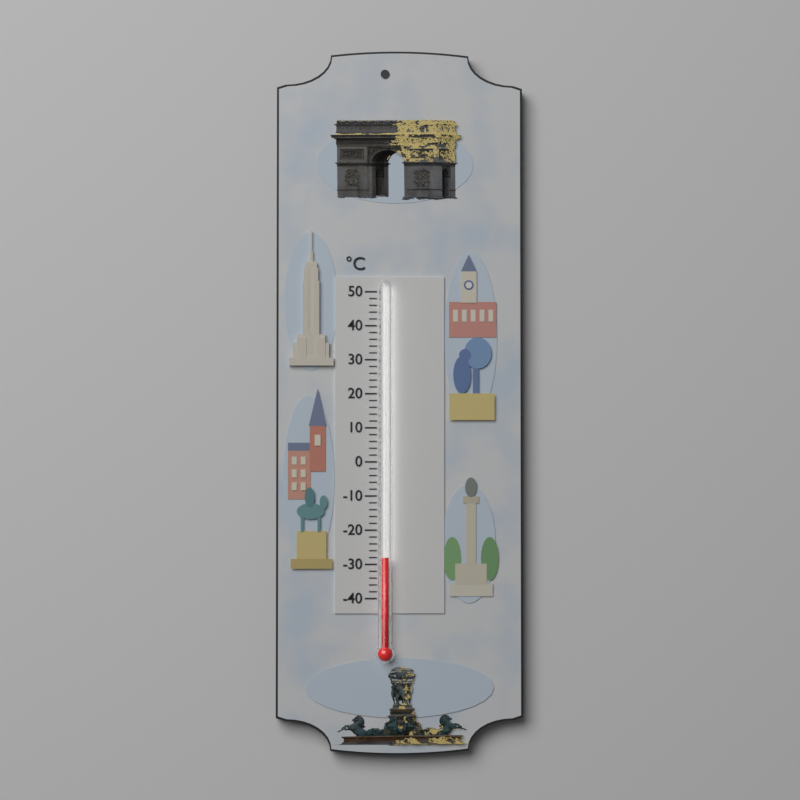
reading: -28 °C
